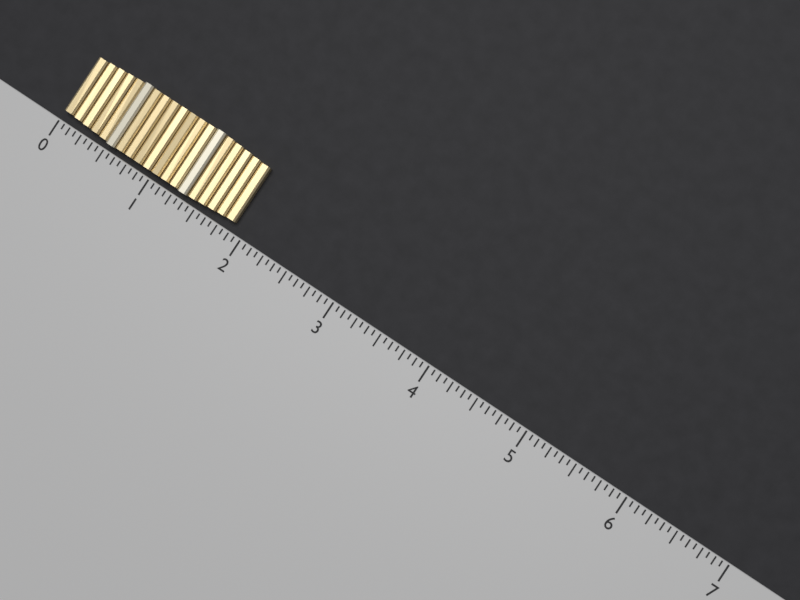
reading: 1.8750 (no unit)
